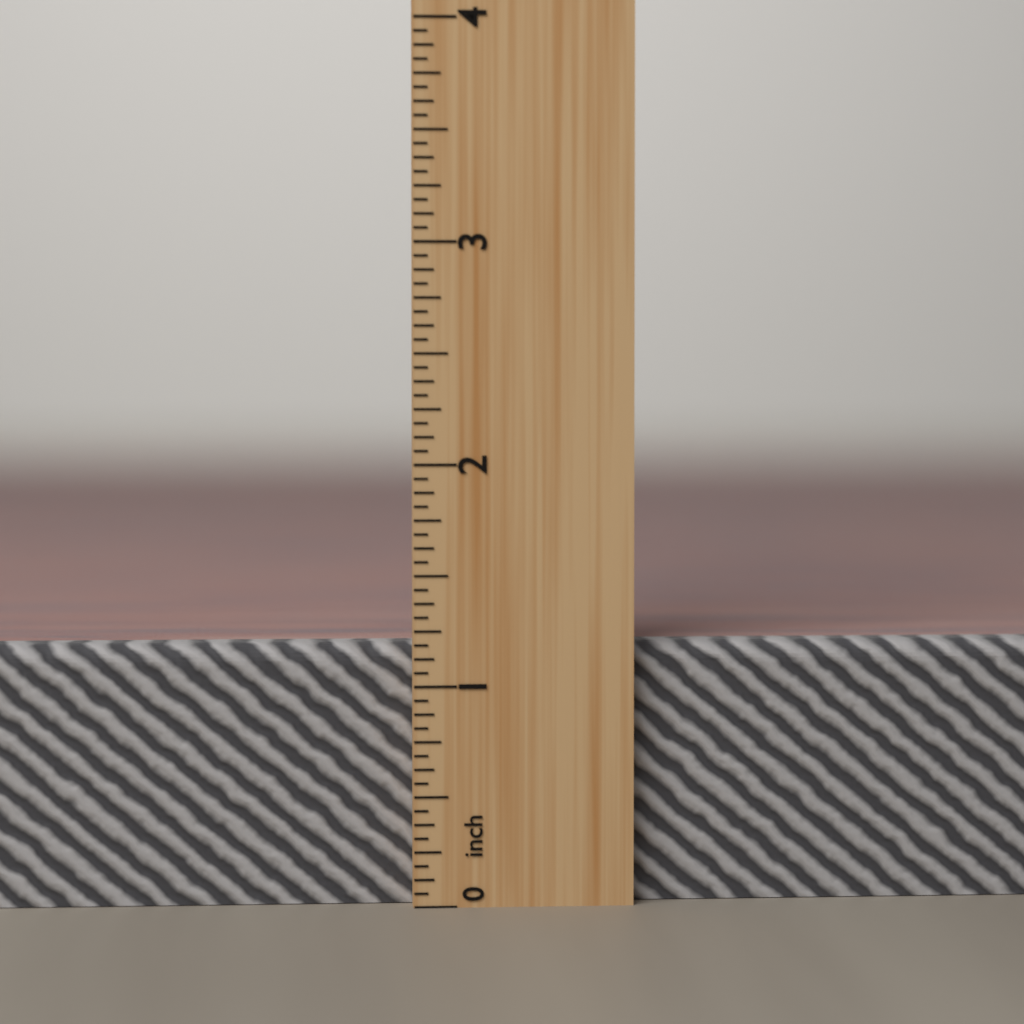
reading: 1.1875 inch
